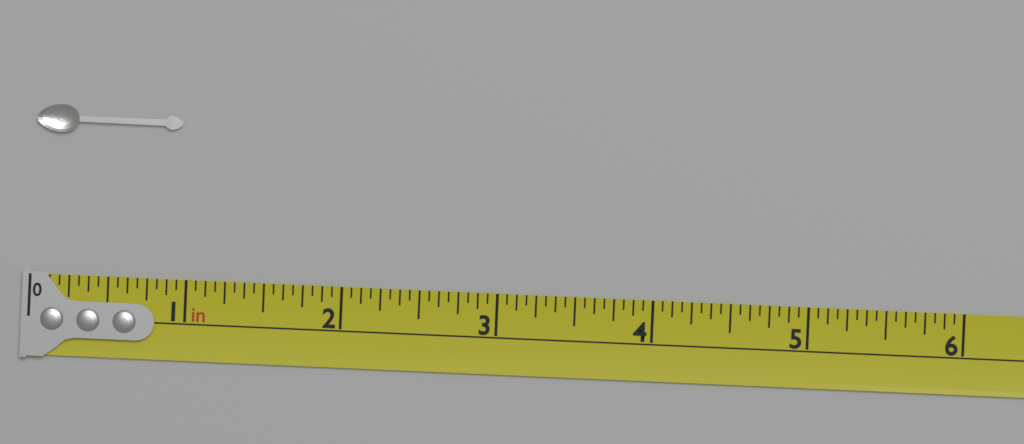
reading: 0.9375 in
